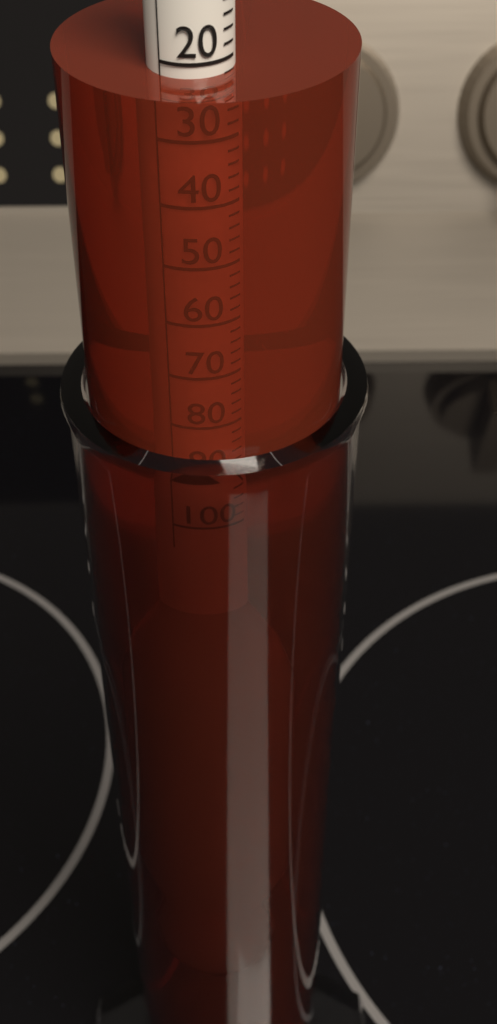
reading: 22 (no unit)
